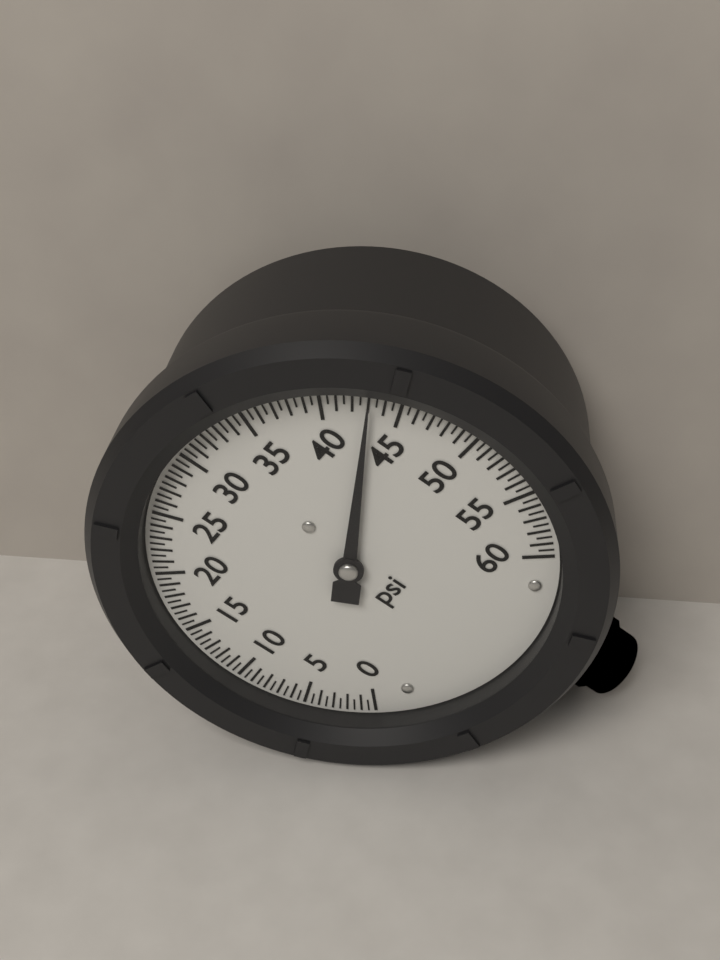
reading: 43.0 psi
